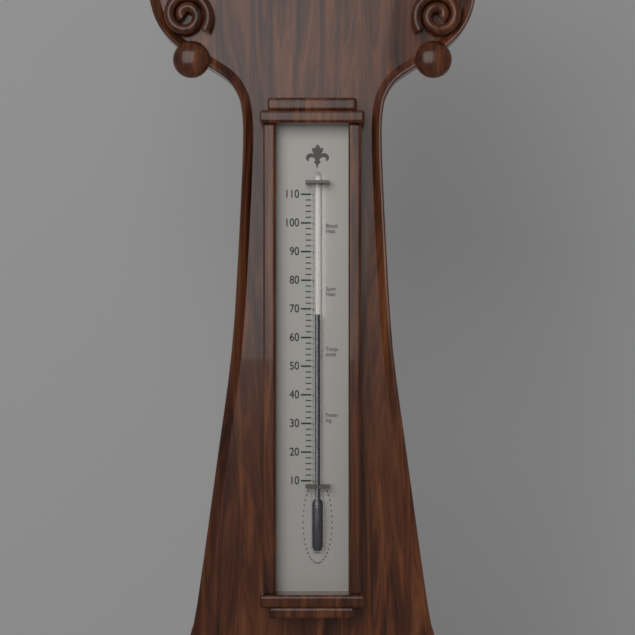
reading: 68 (no unit)
